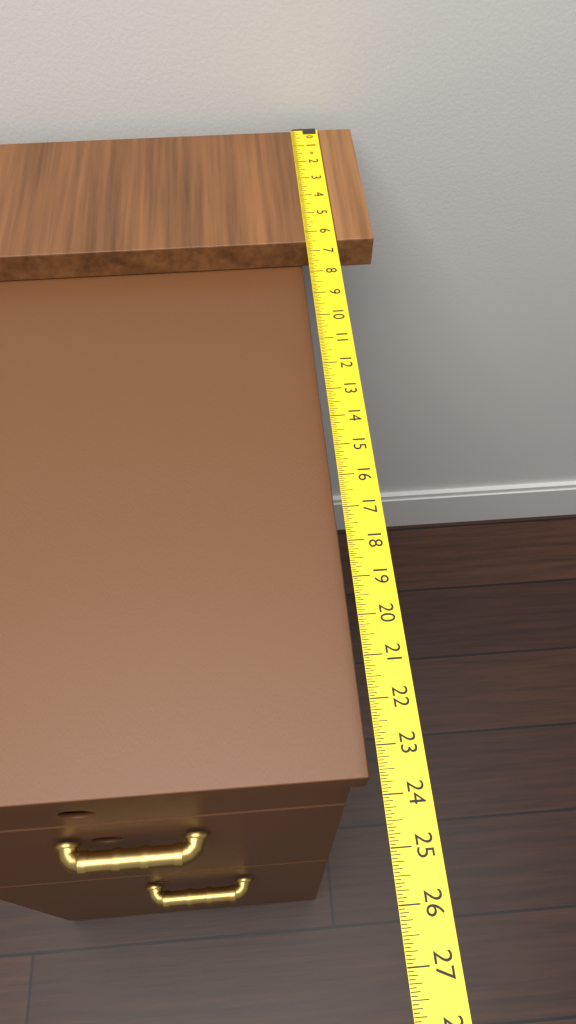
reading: 6.5000 in
